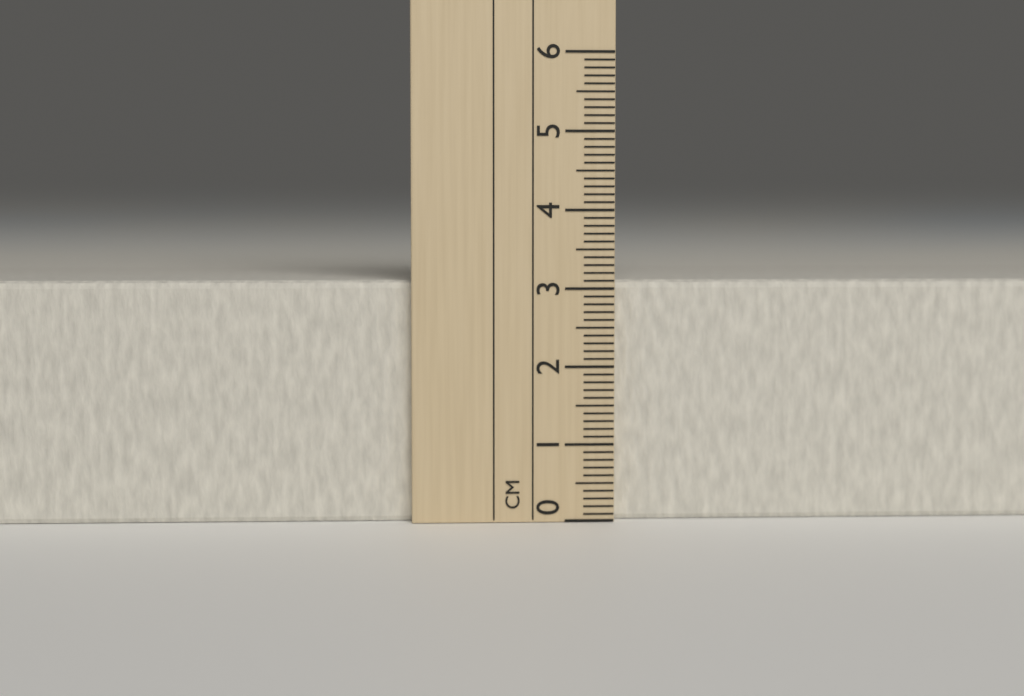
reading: 3.1 cm
